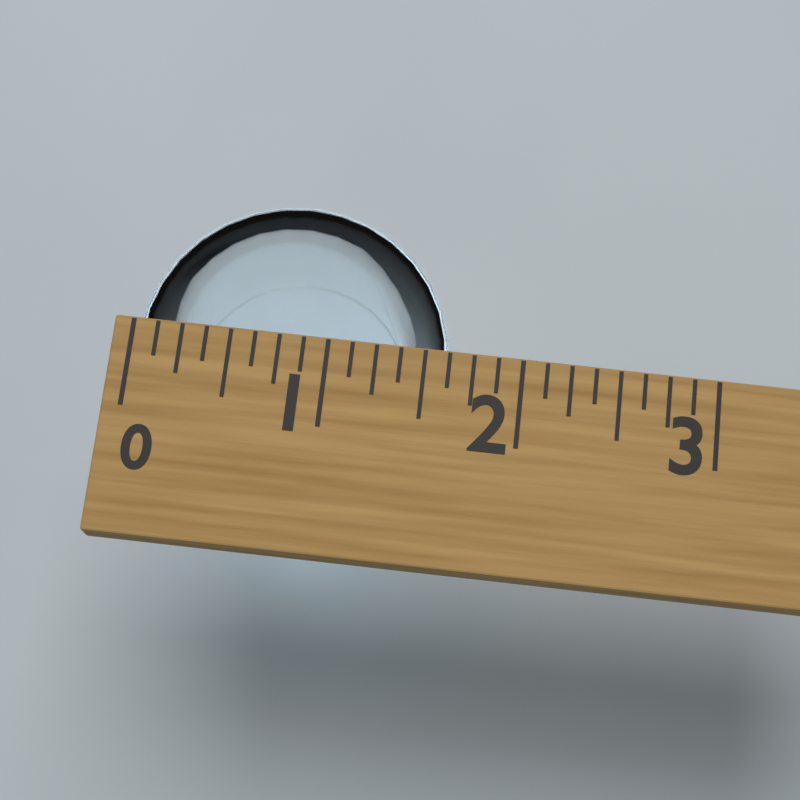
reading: 1.625 (no unit)
